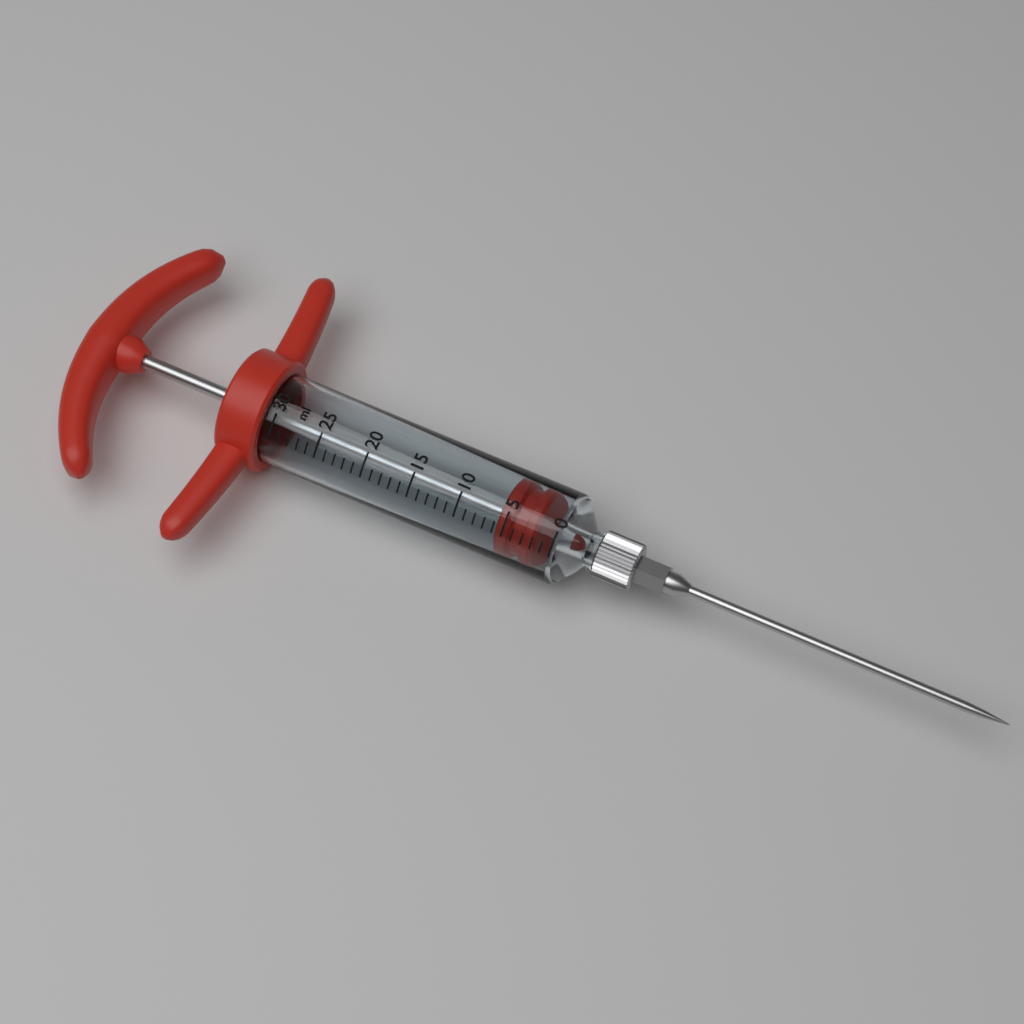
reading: 2 ml
